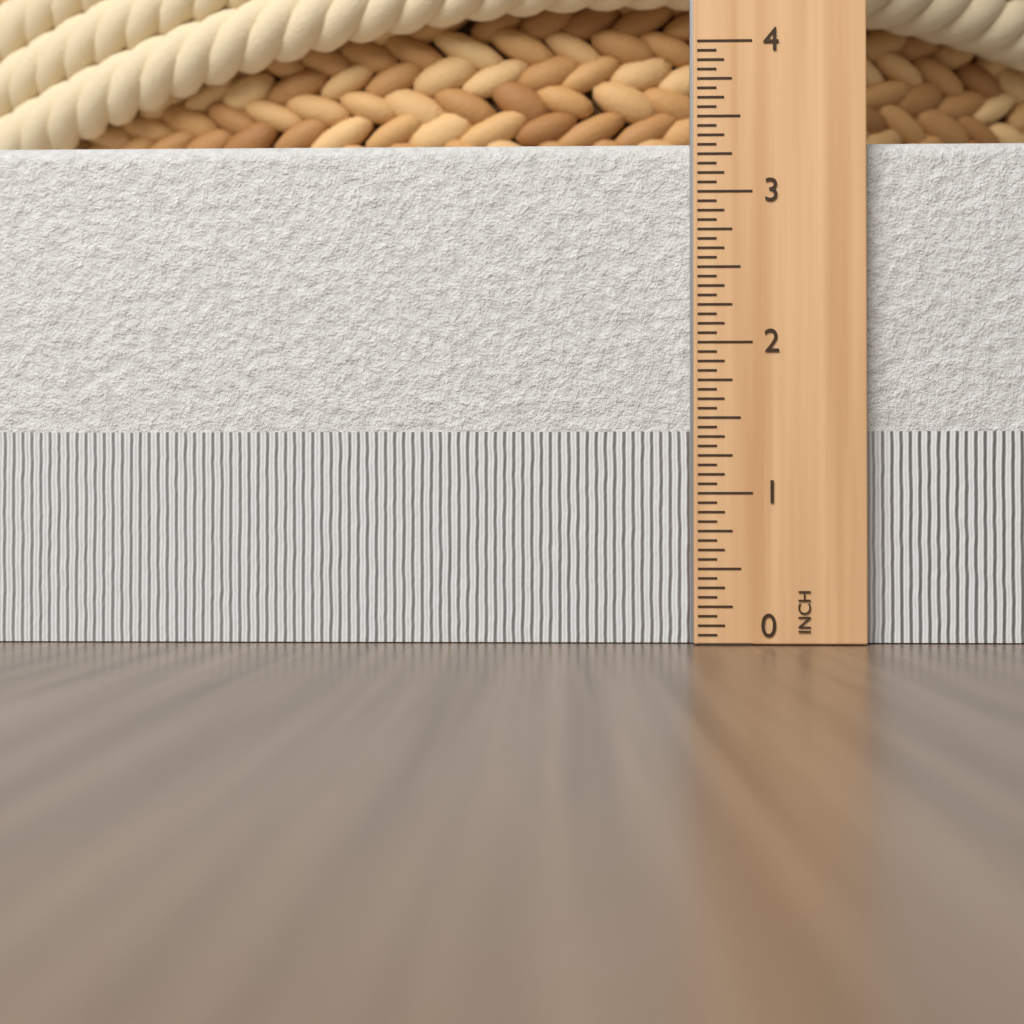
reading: 3.3750 in
